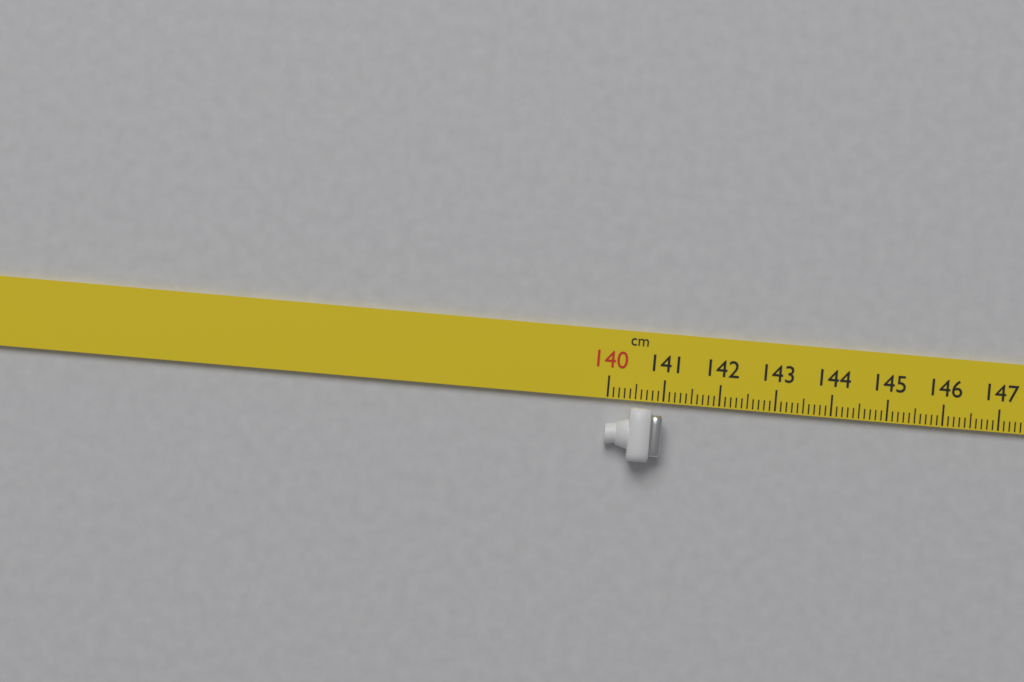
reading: 141.0 cm
